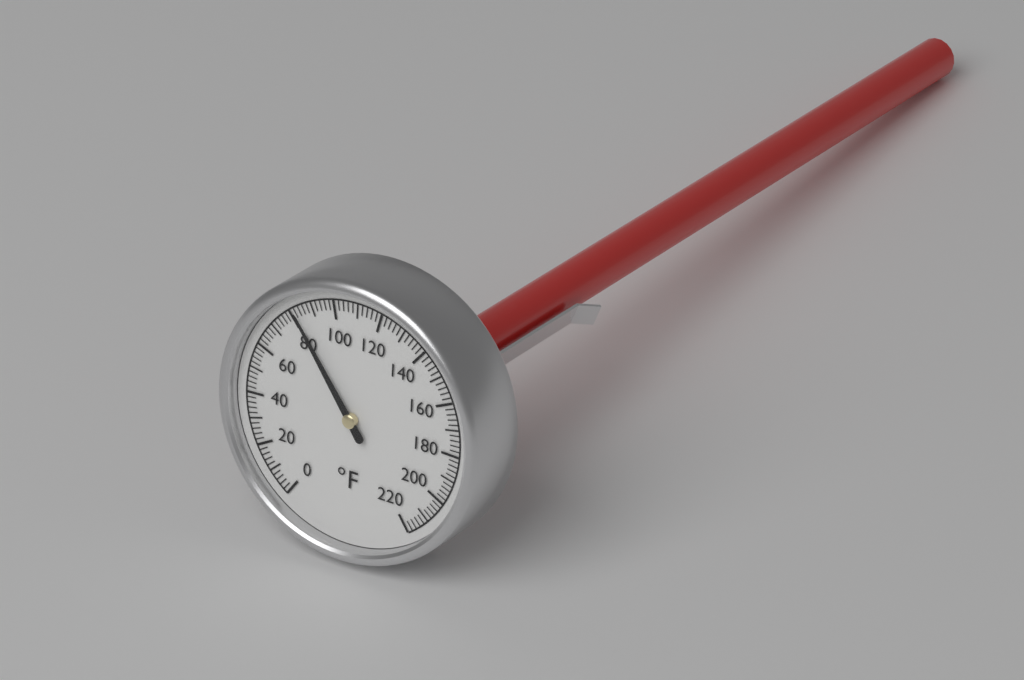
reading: 82 °F
